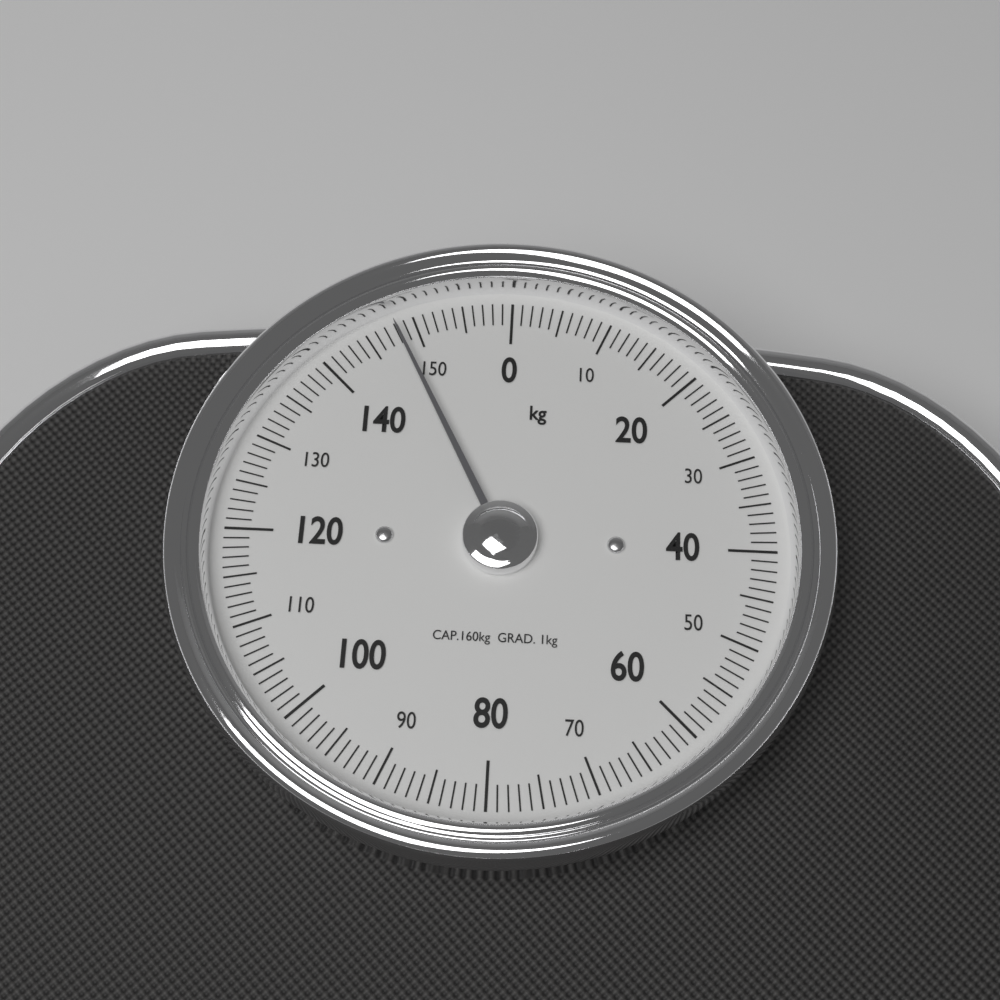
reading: 148 kg
